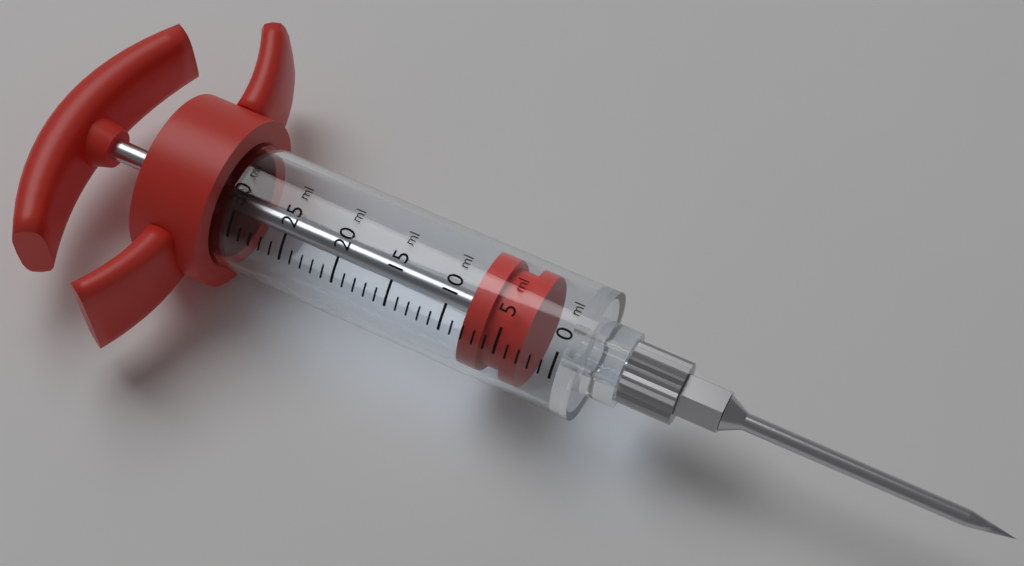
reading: 3 ml
